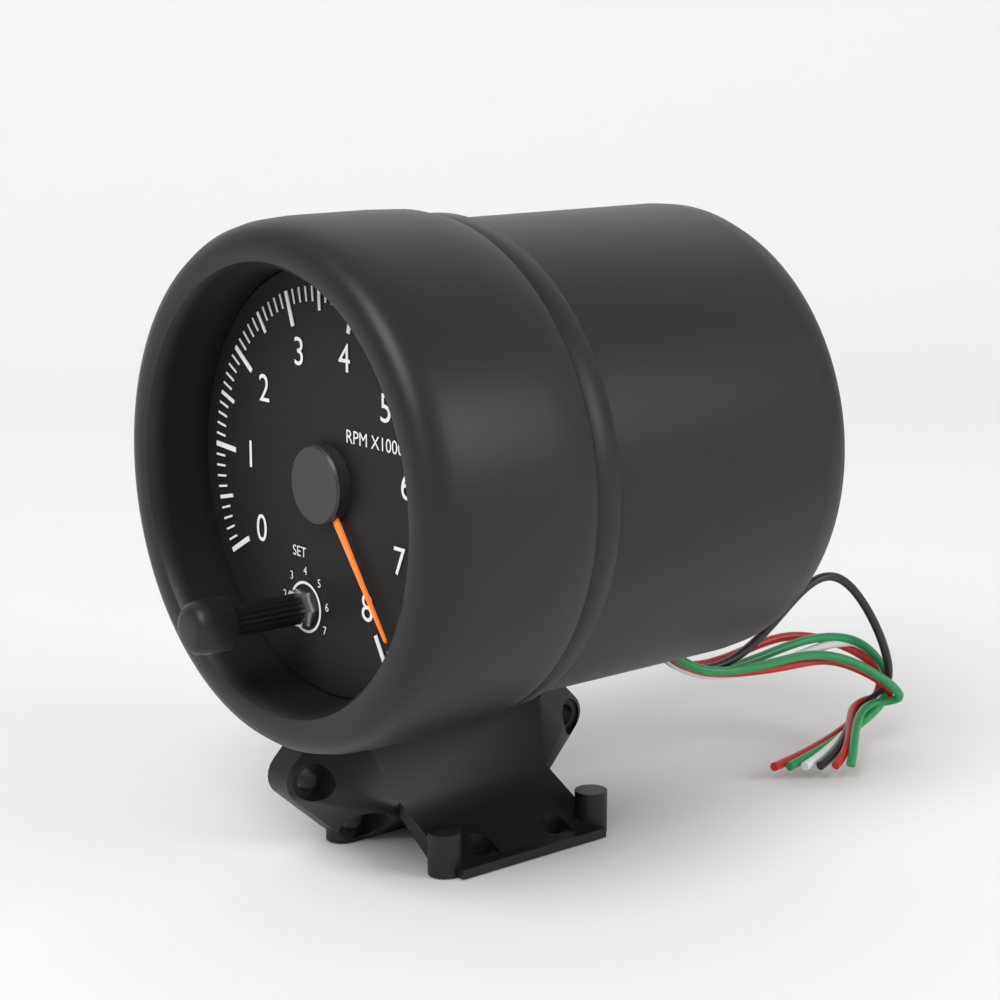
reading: 7.8 RPM x1000
